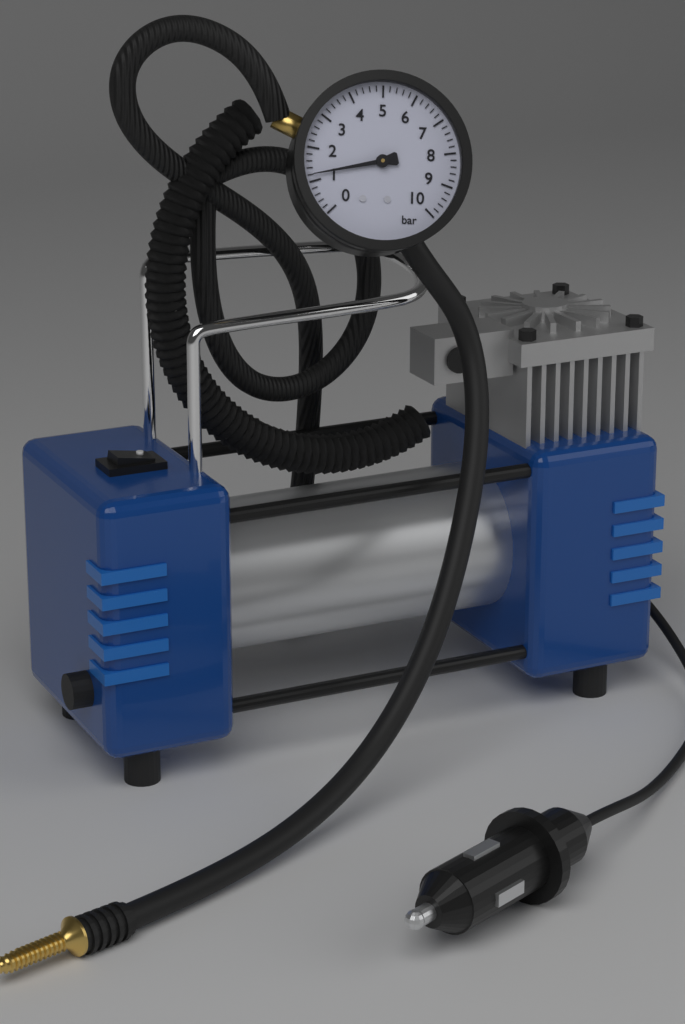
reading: 1.2 bar
